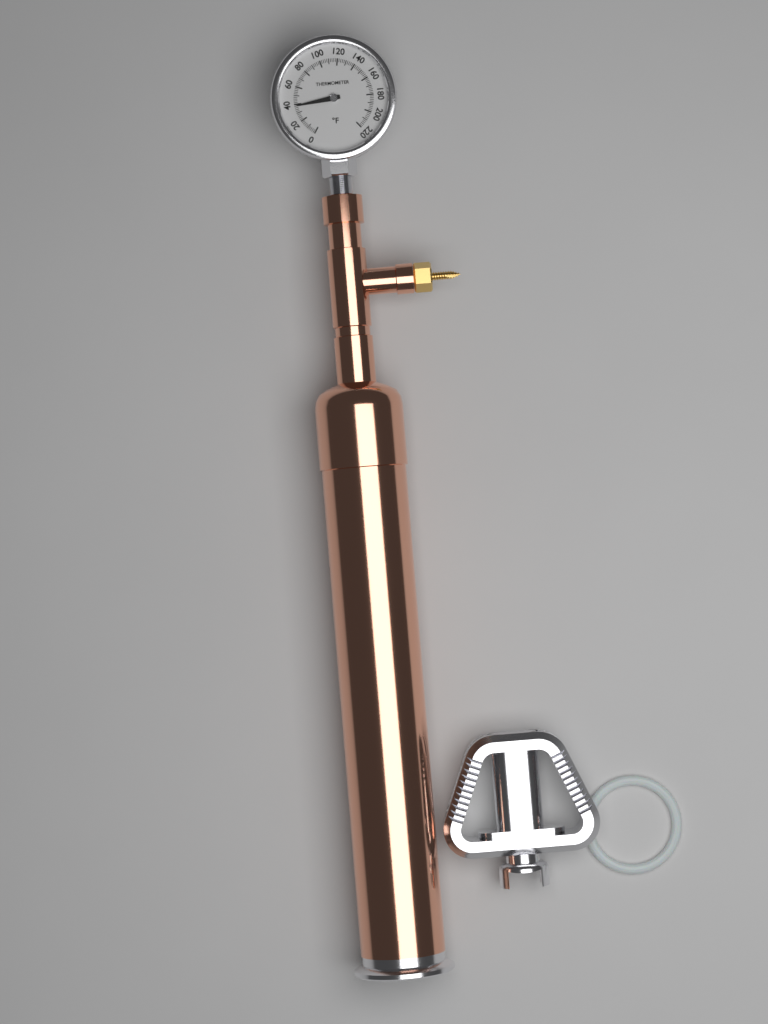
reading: 38 °F
